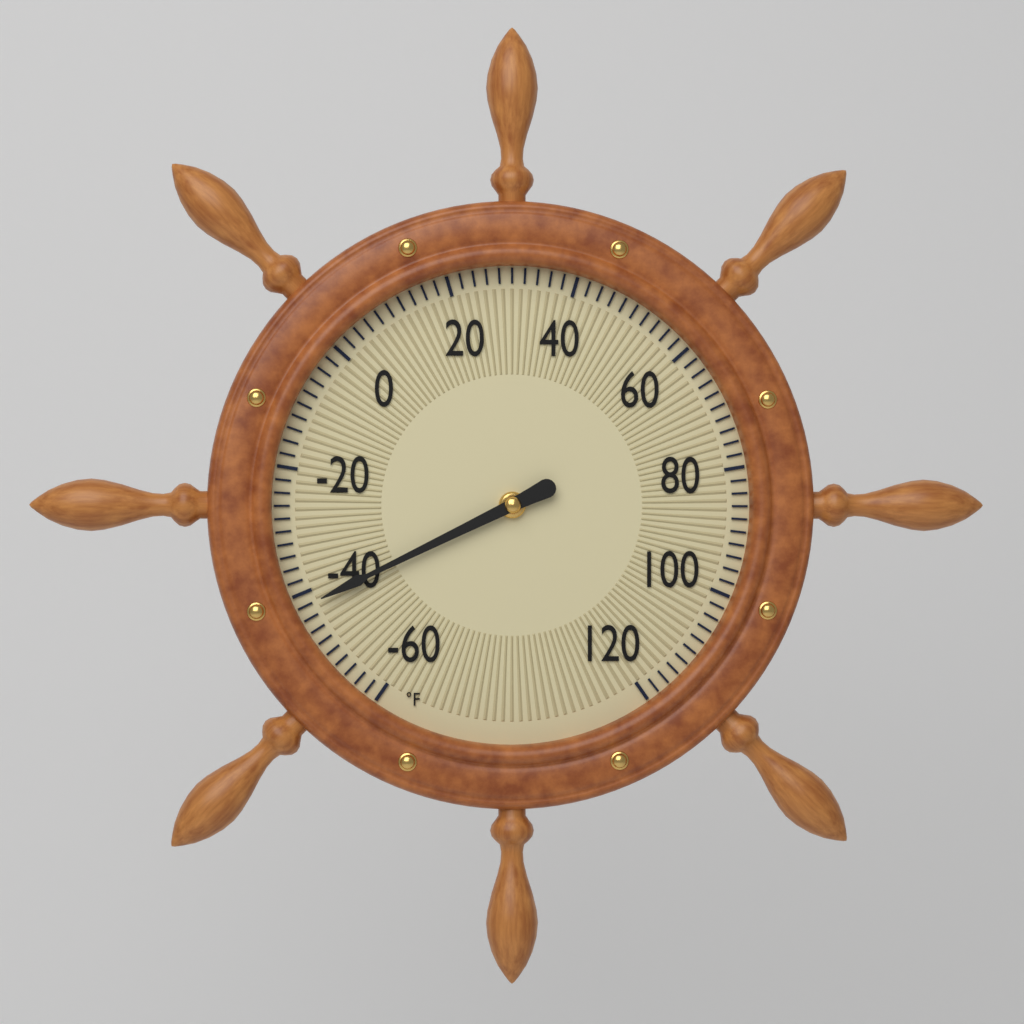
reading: -42 °F
